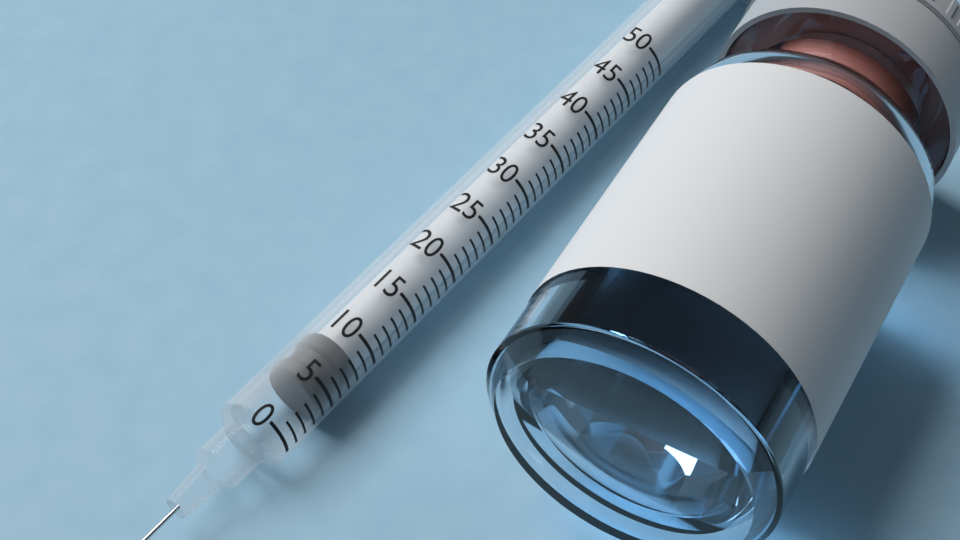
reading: 4 (no unit)
